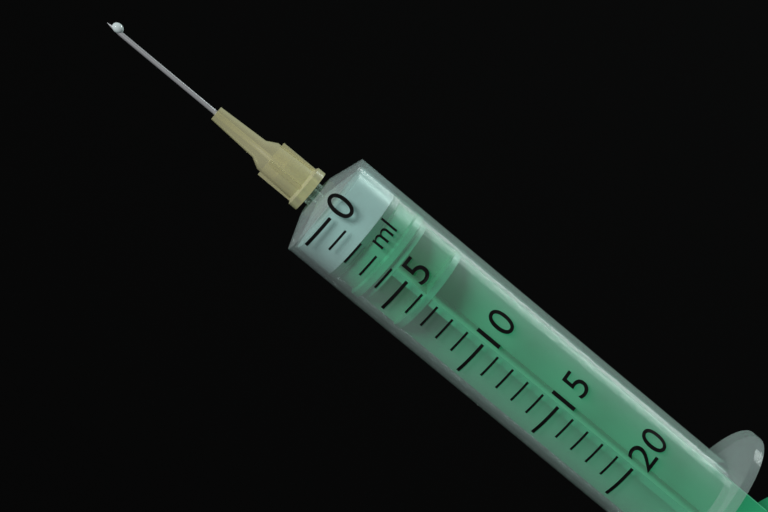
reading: 2 ml
